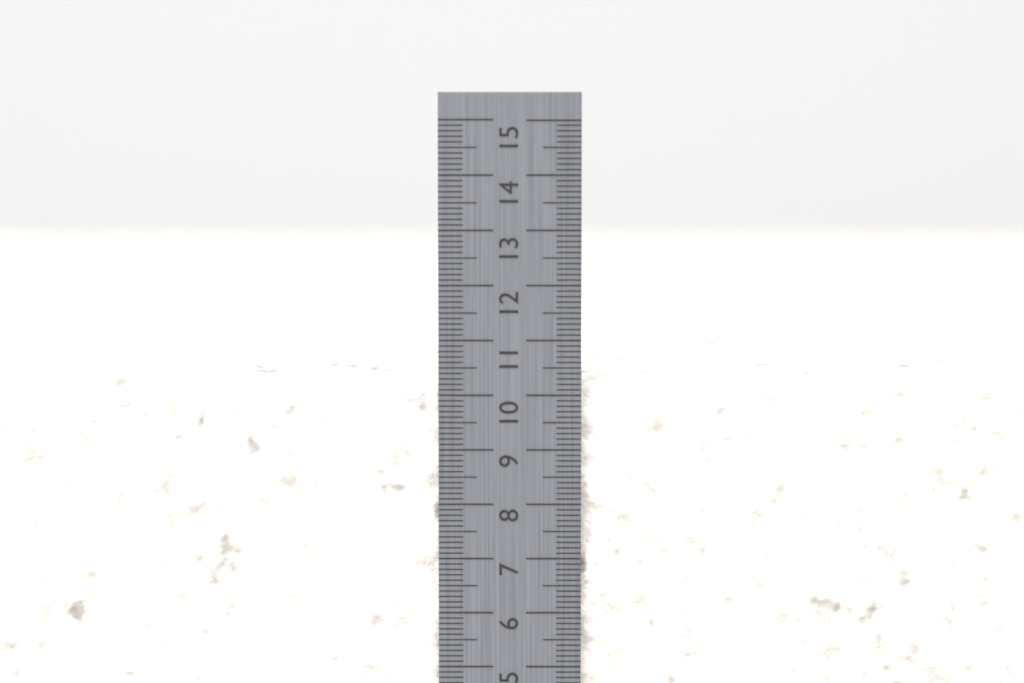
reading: 10.3 cm
